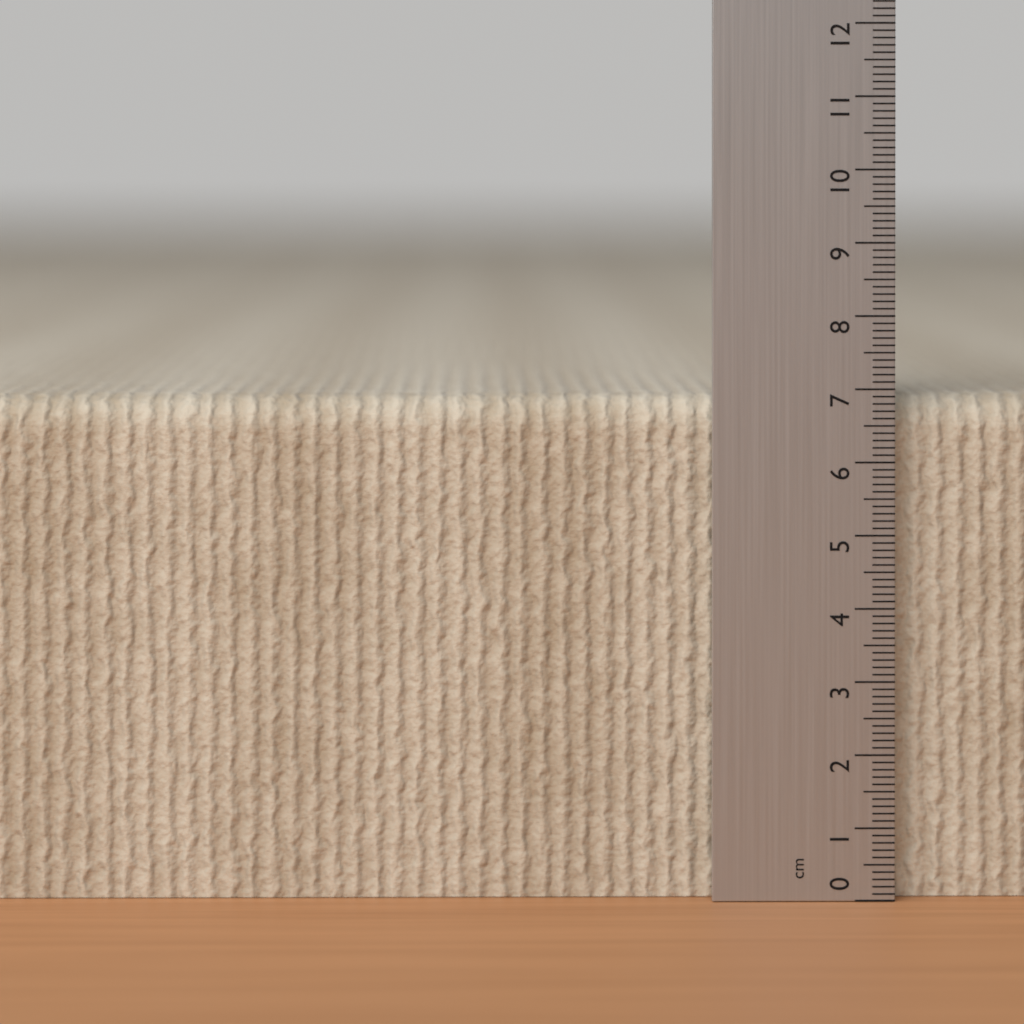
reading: 6.9 cm
